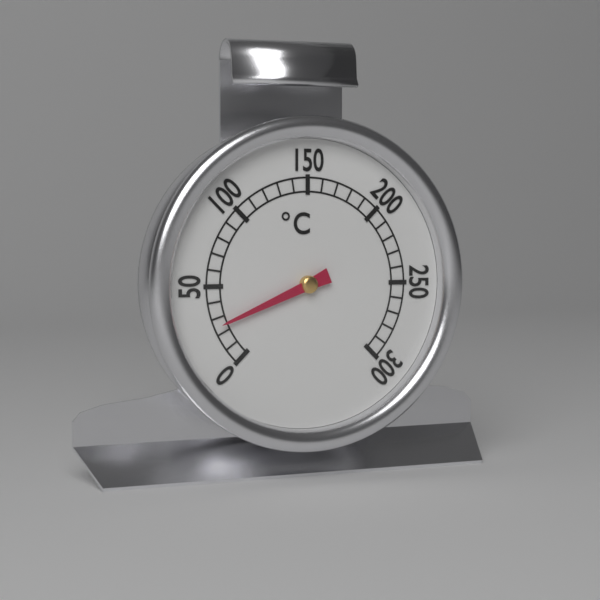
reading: 25 °C
